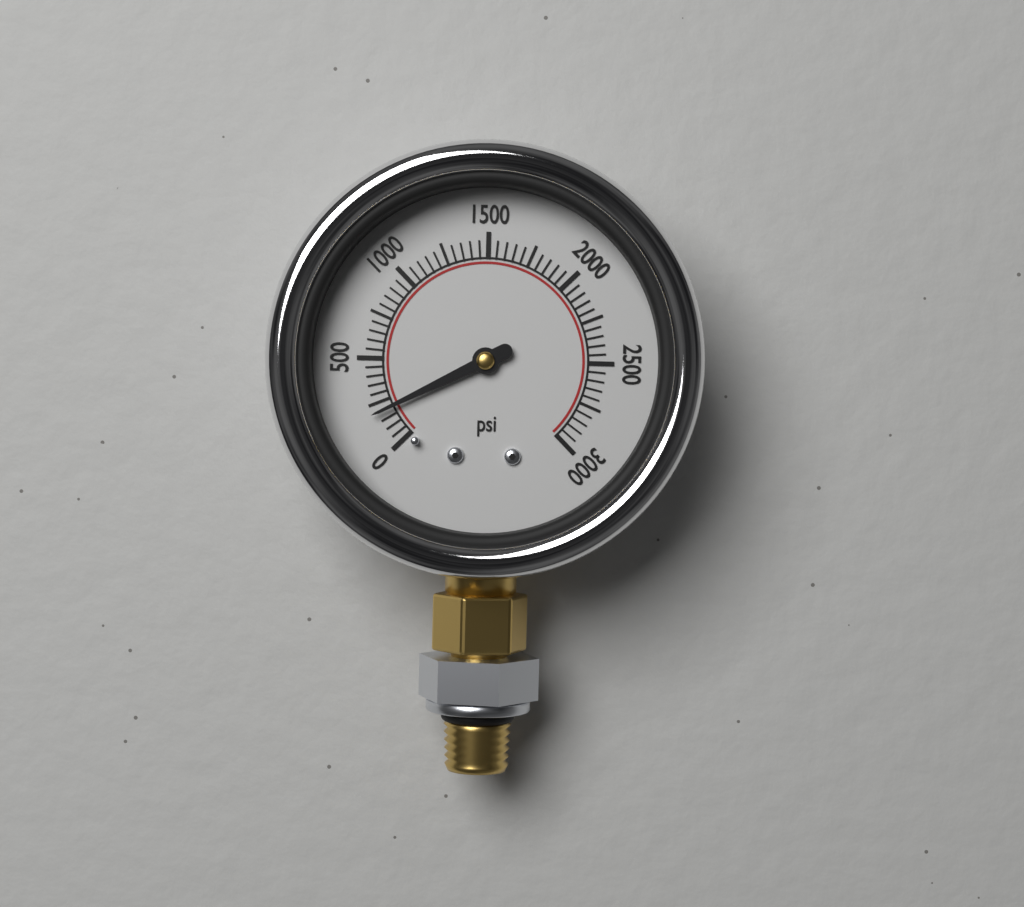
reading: 200 psi
